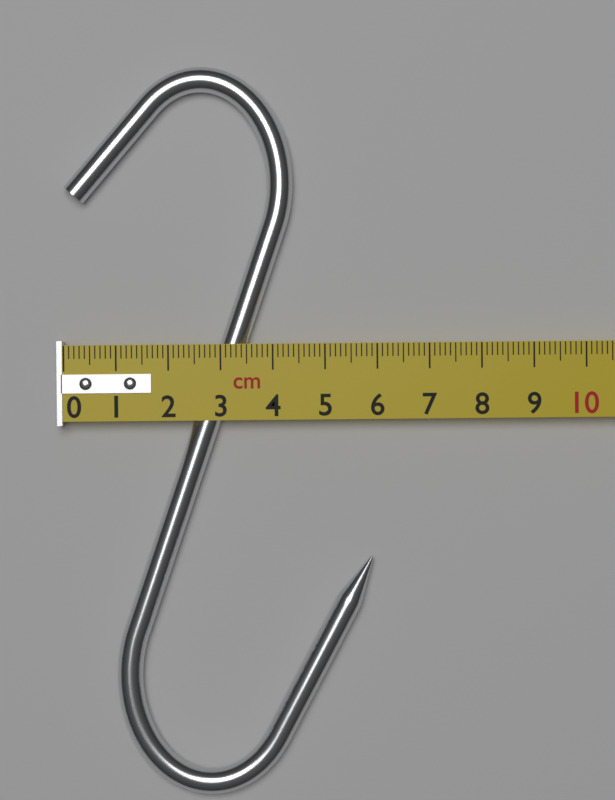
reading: 5.9 cm
